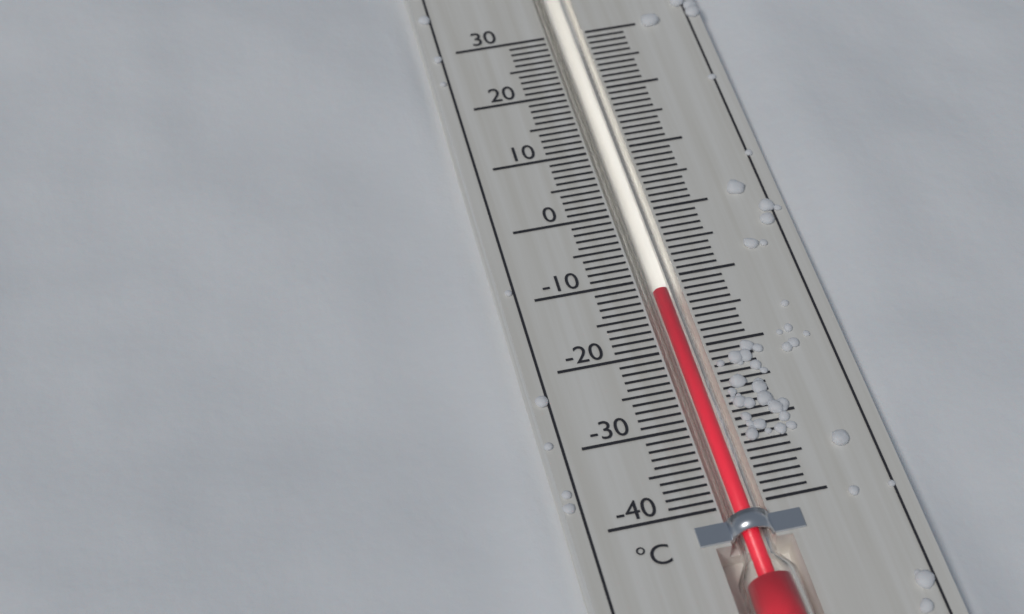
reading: -12 °C
